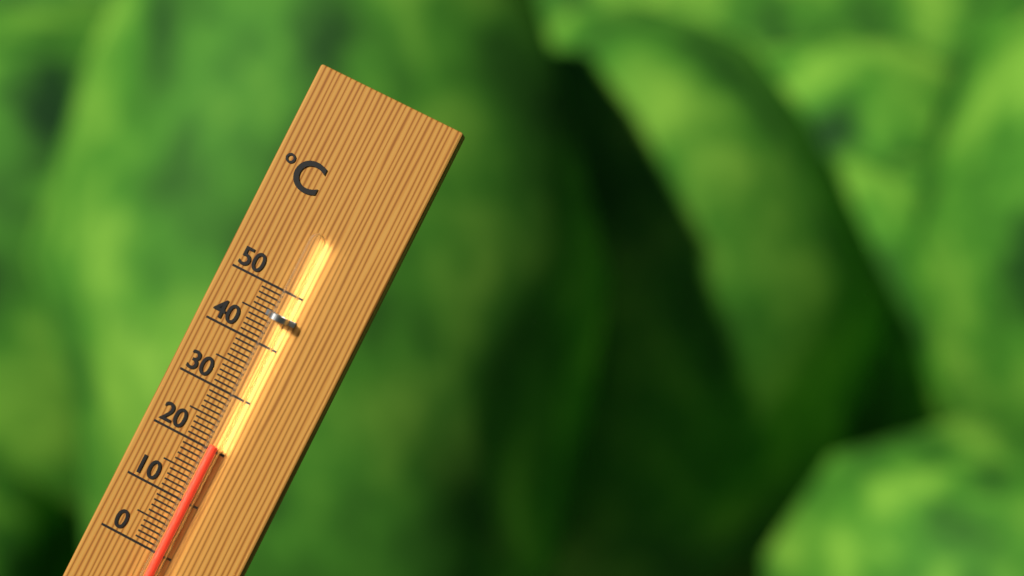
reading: 21 °C
